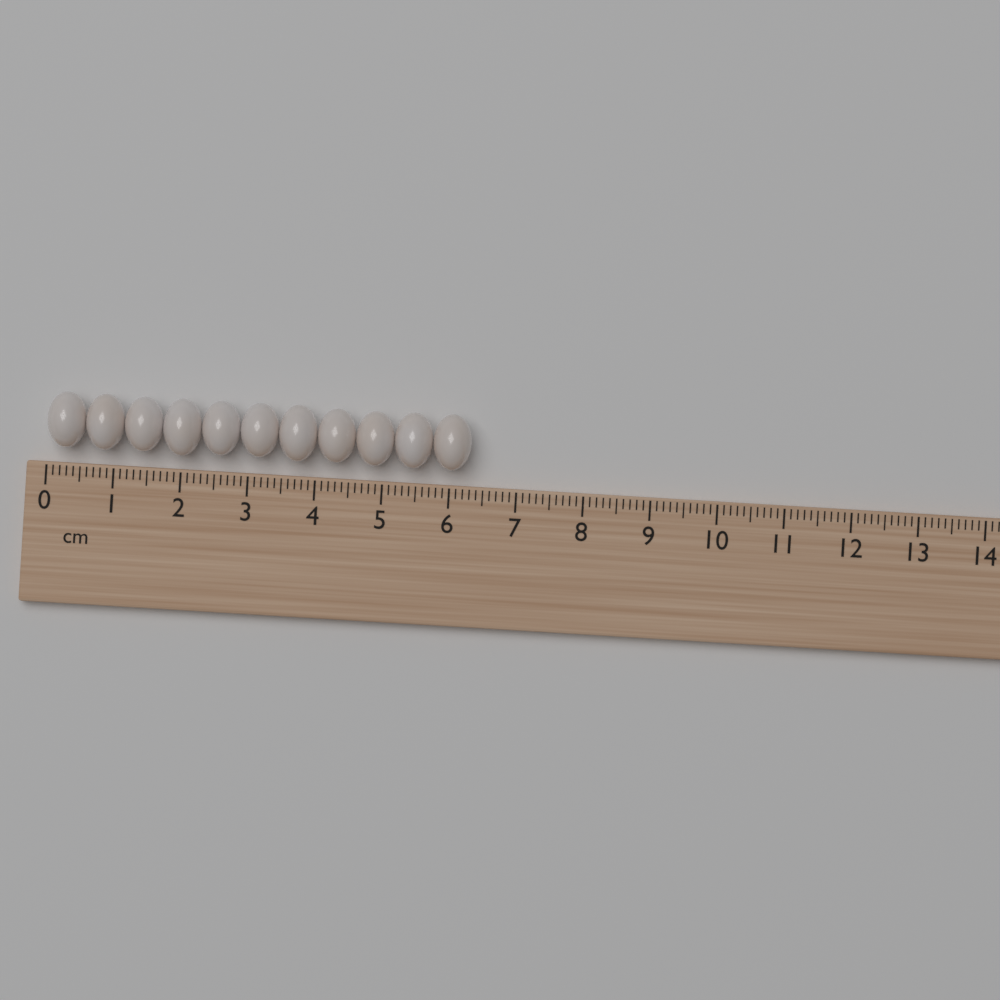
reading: 6.3 cm
